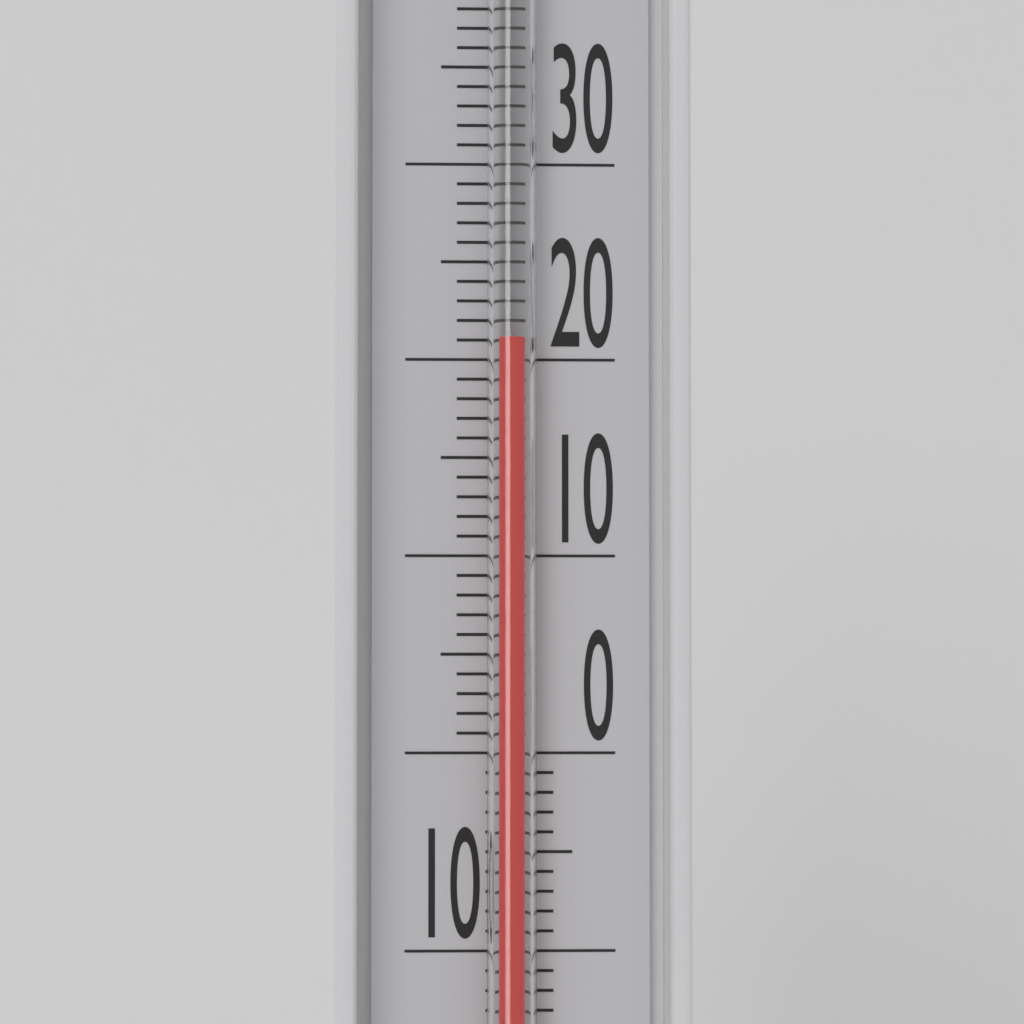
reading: 21 °C
